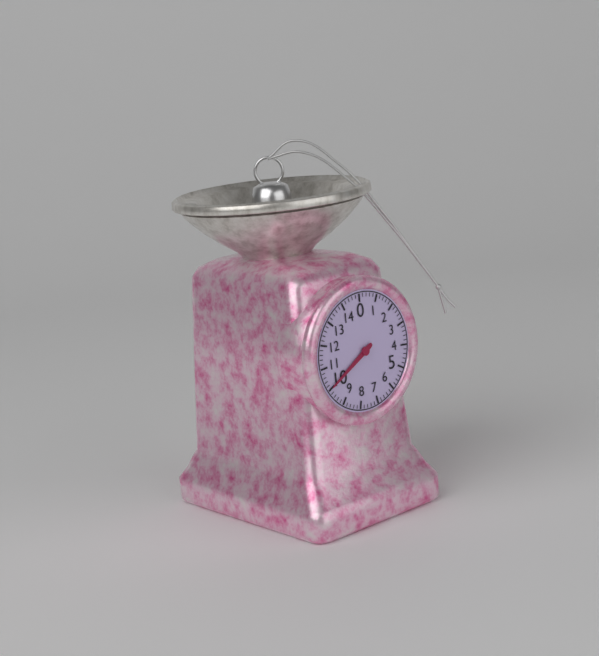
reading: 10.0 (no unit)
